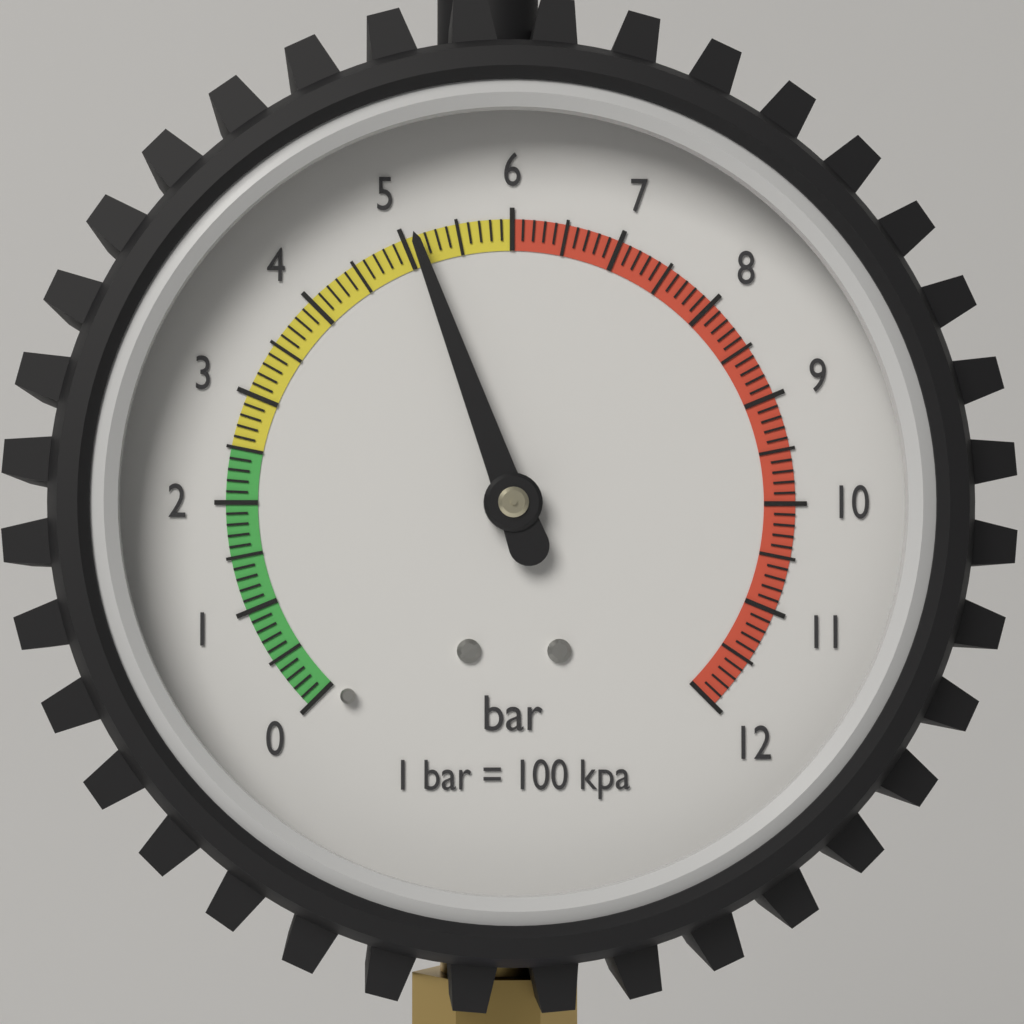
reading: 5.1 bar
